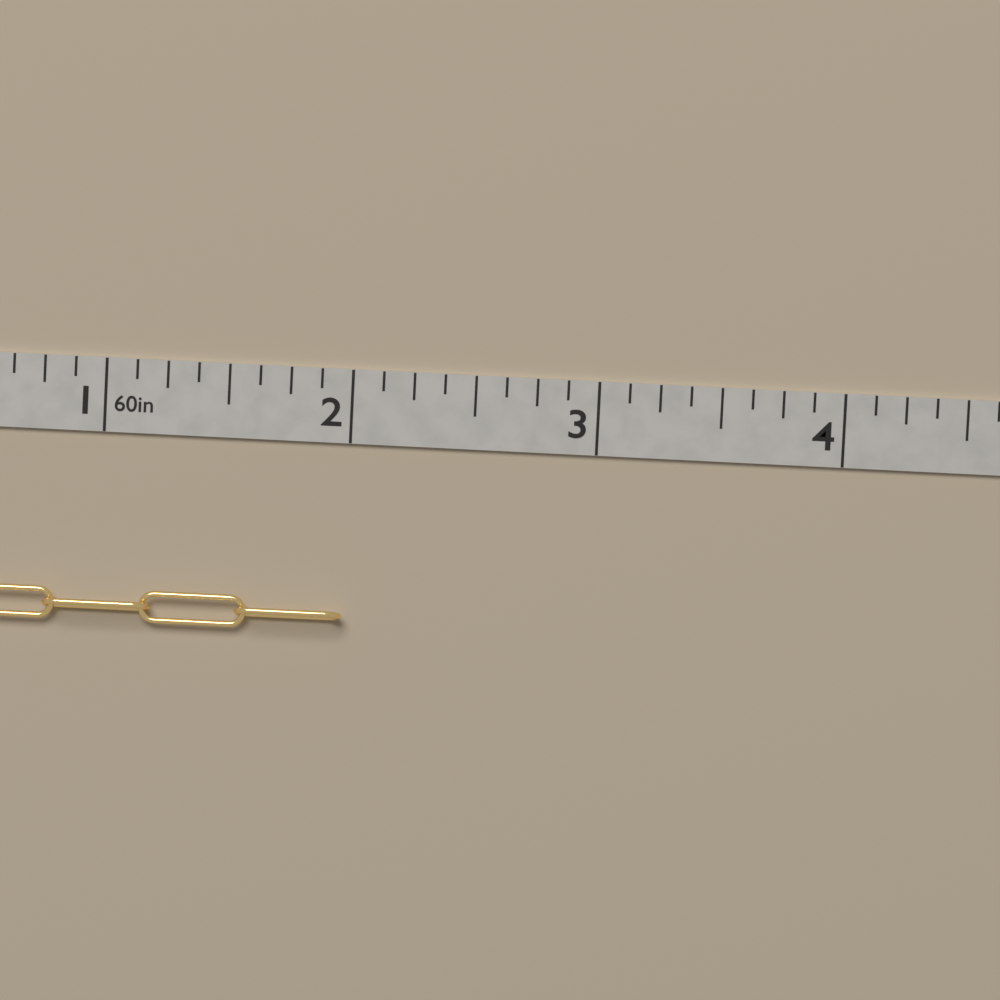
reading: 2.000 in
